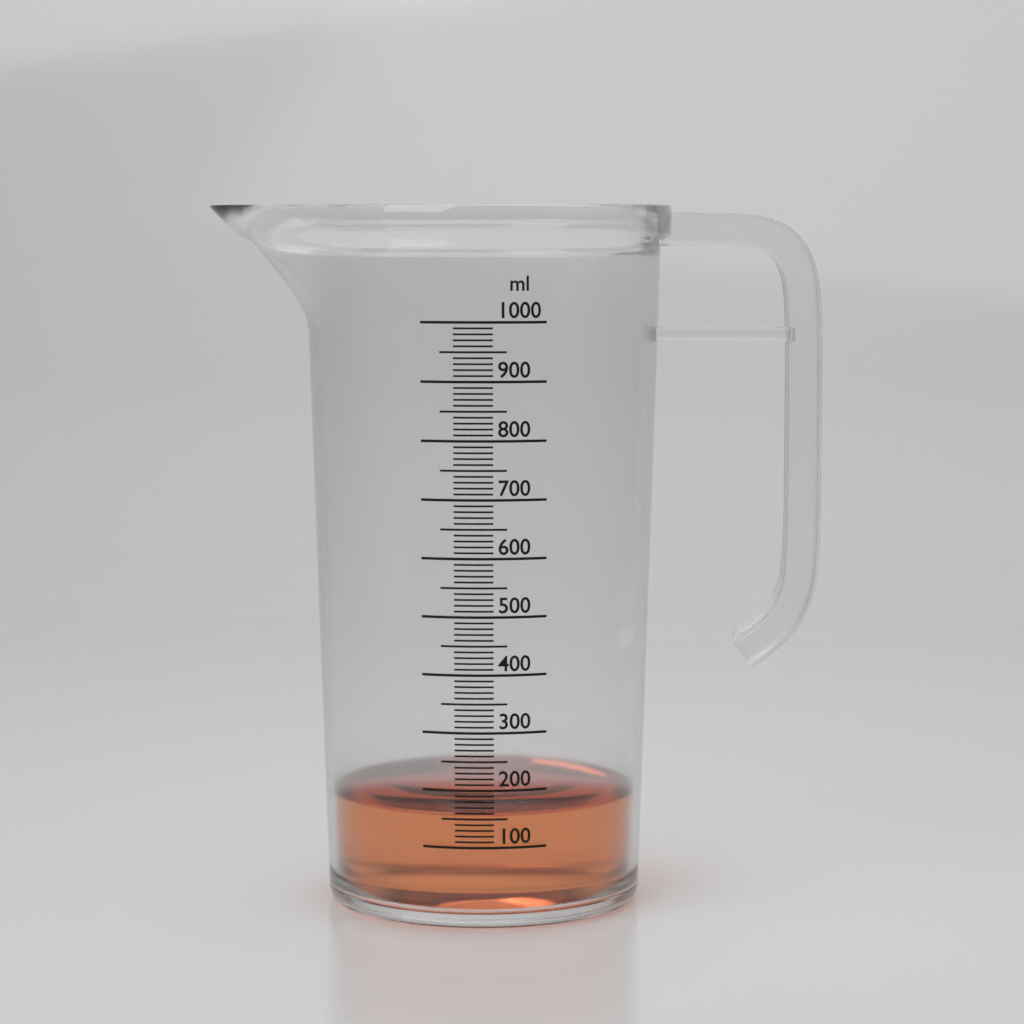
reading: 160 ml
